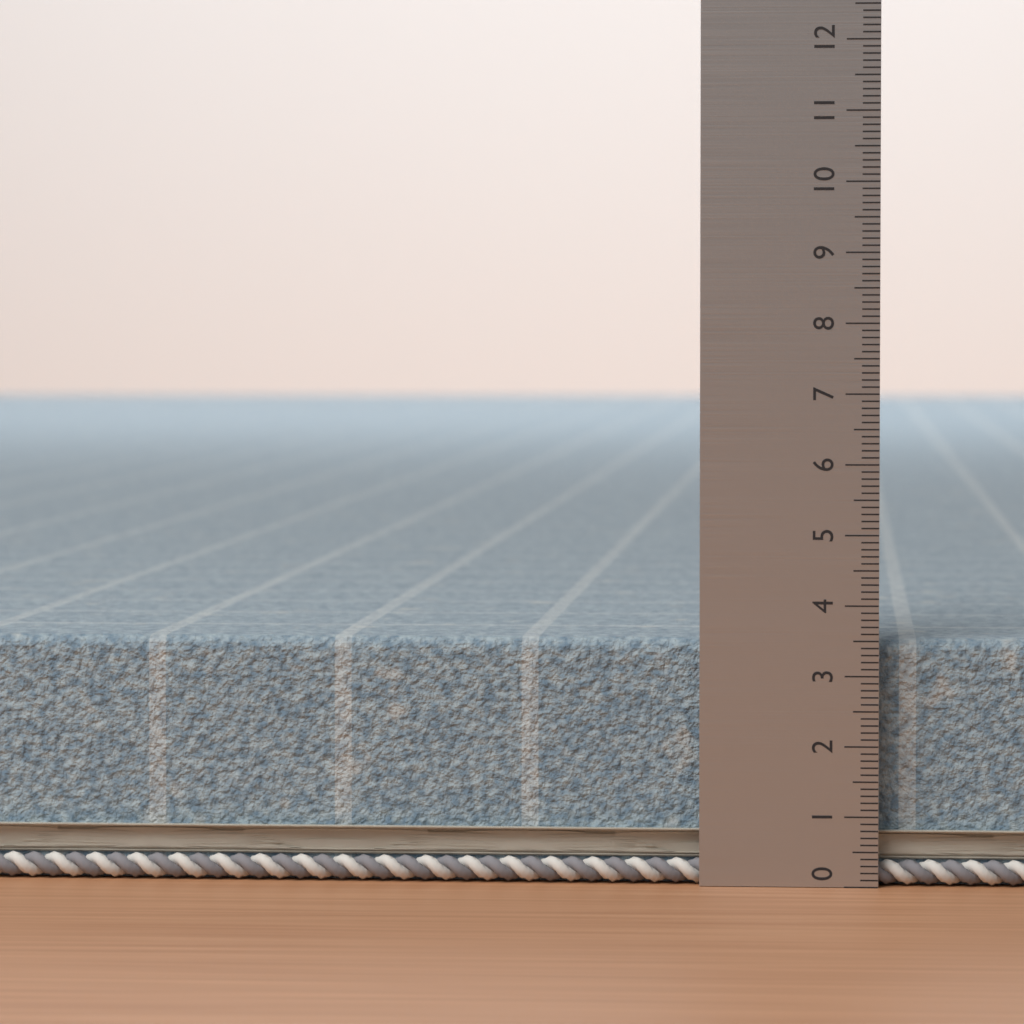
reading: 3.5 (no unit)
